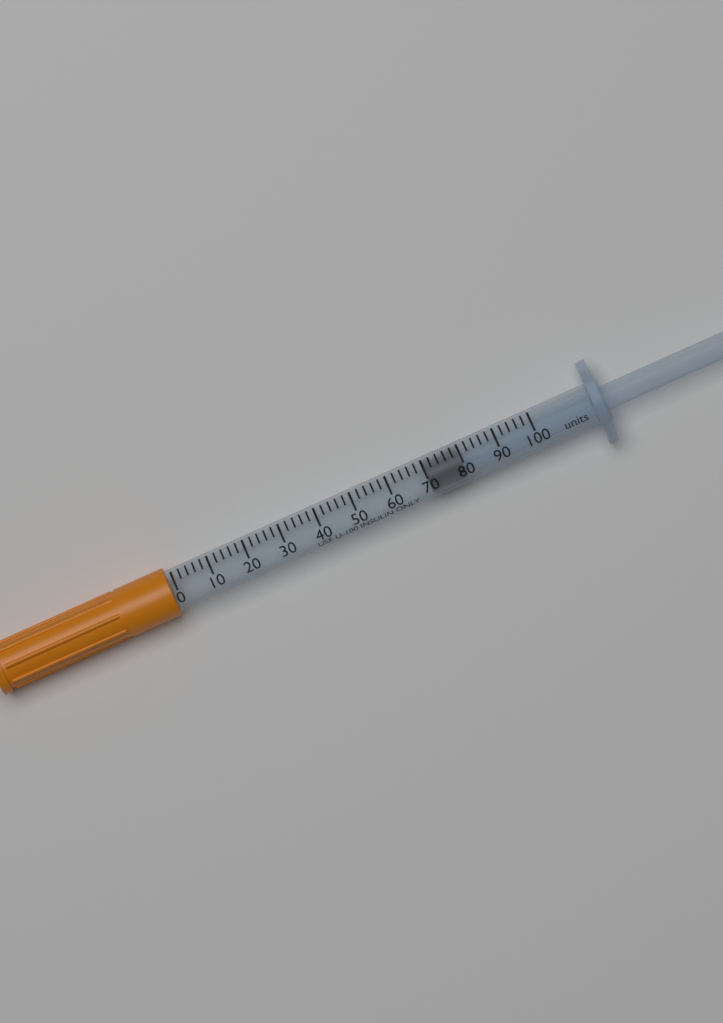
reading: 70 units
